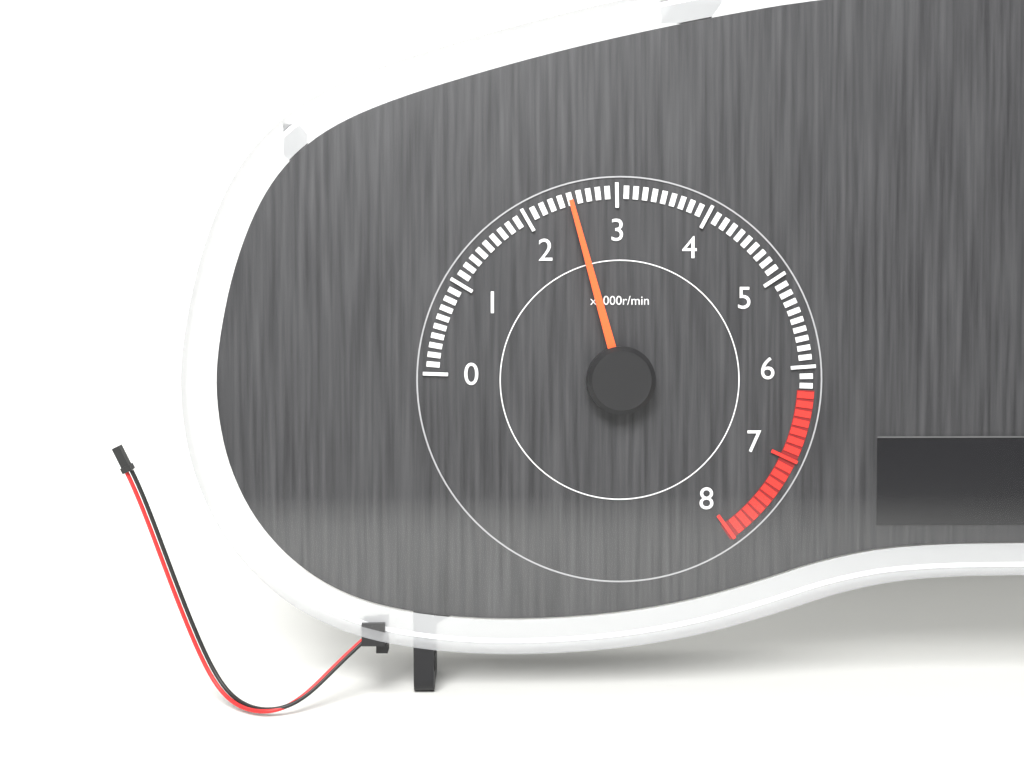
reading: 2500 r/min
